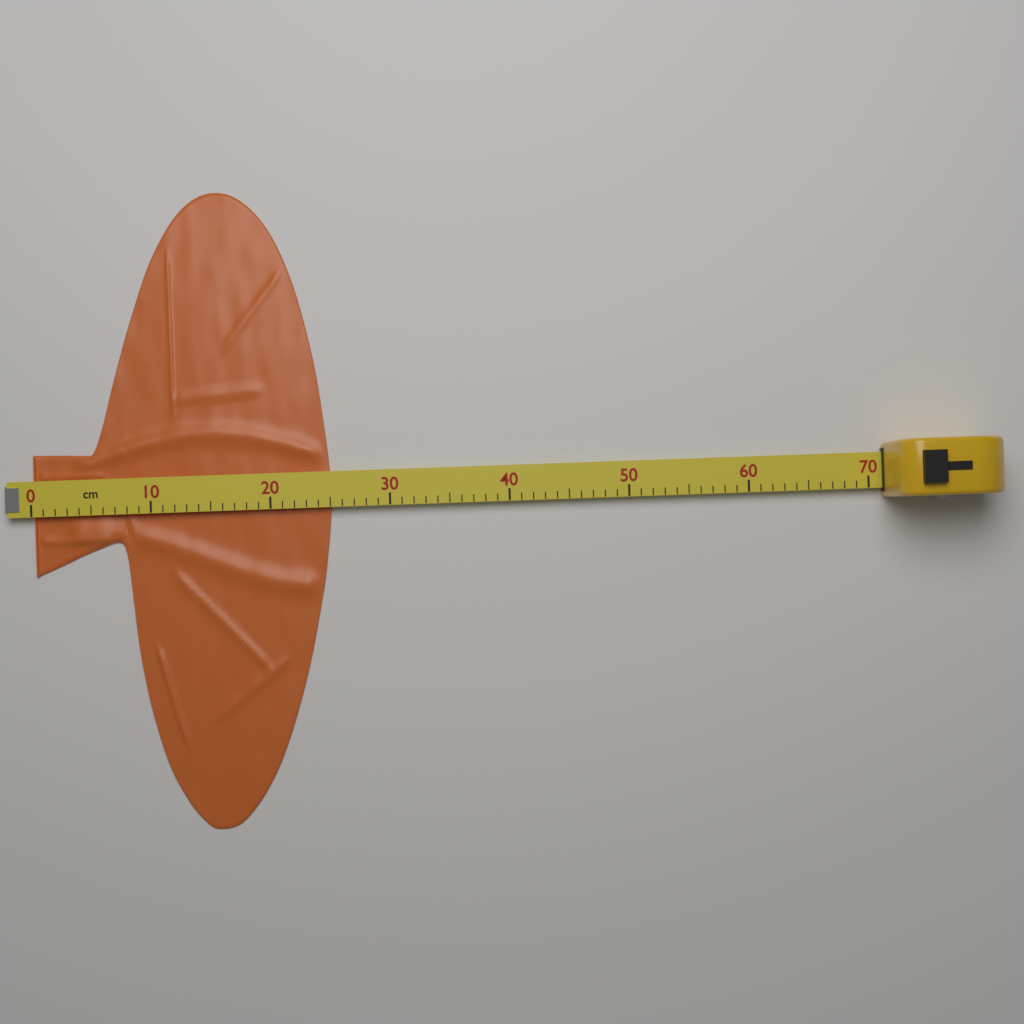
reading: 25 cm
